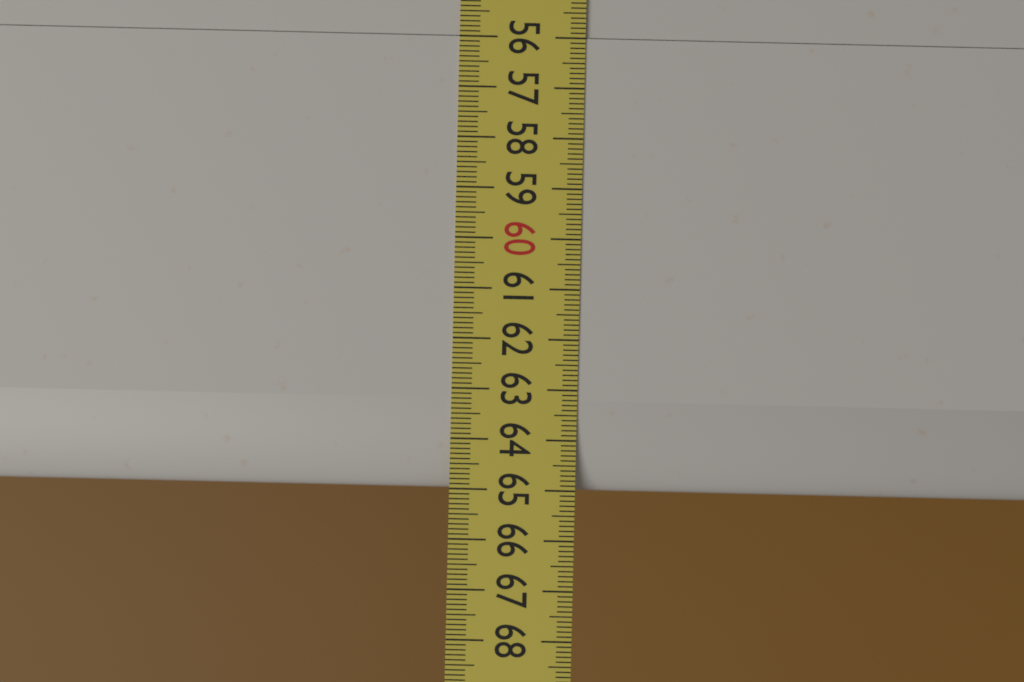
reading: 65.0 (no unit)
